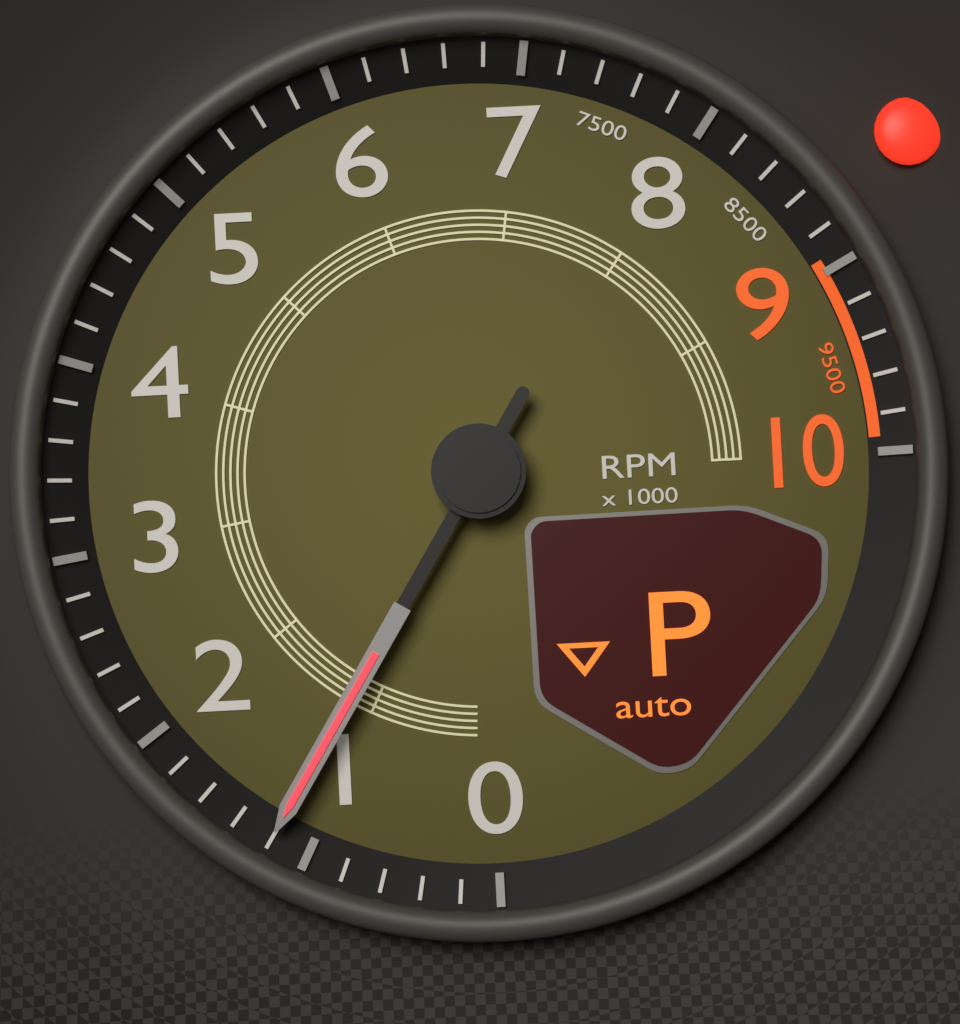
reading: 1200 RPM
